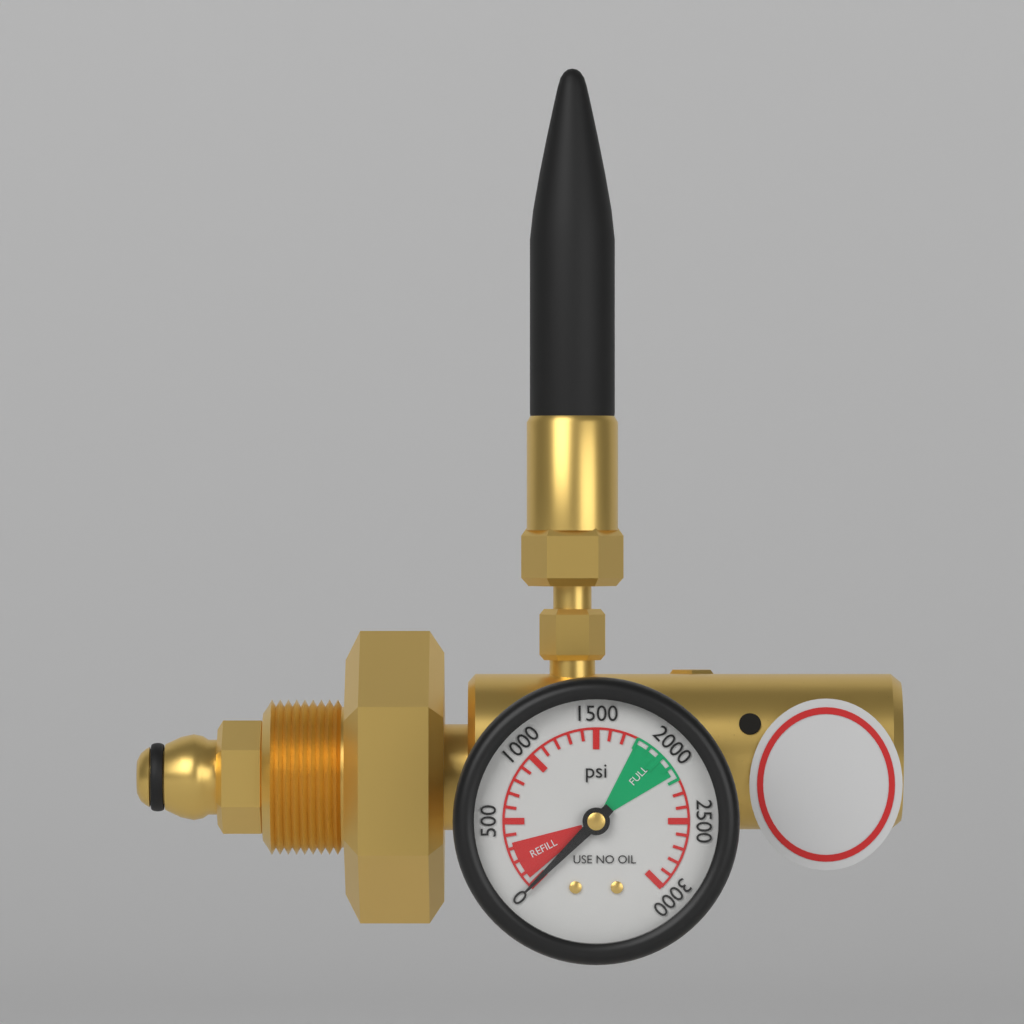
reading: 0 psi
